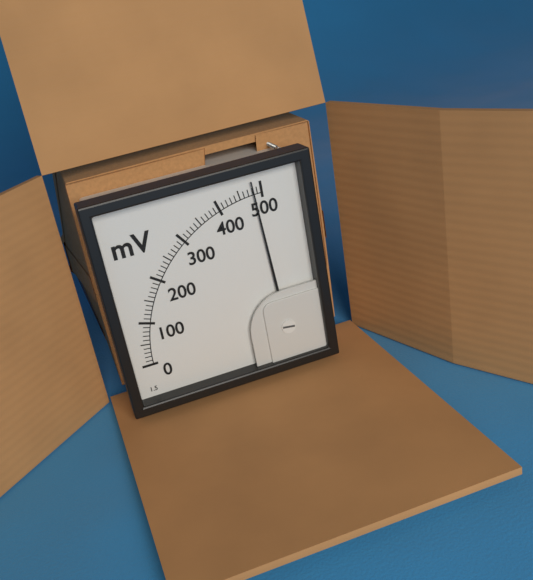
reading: 480 mV
